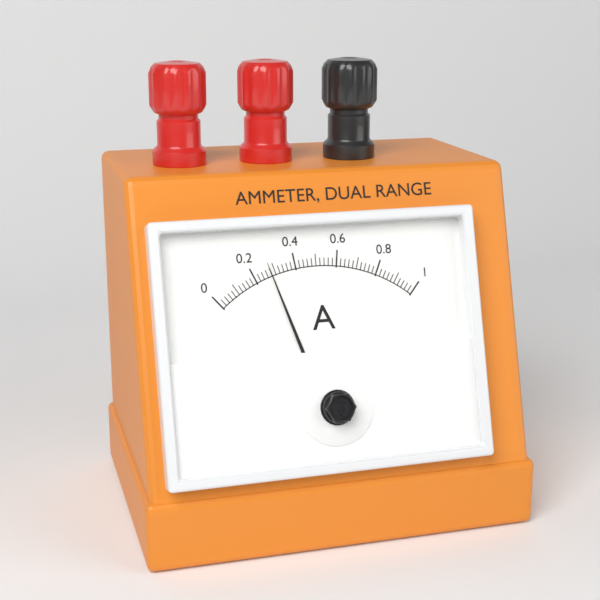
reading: 0.28 A
